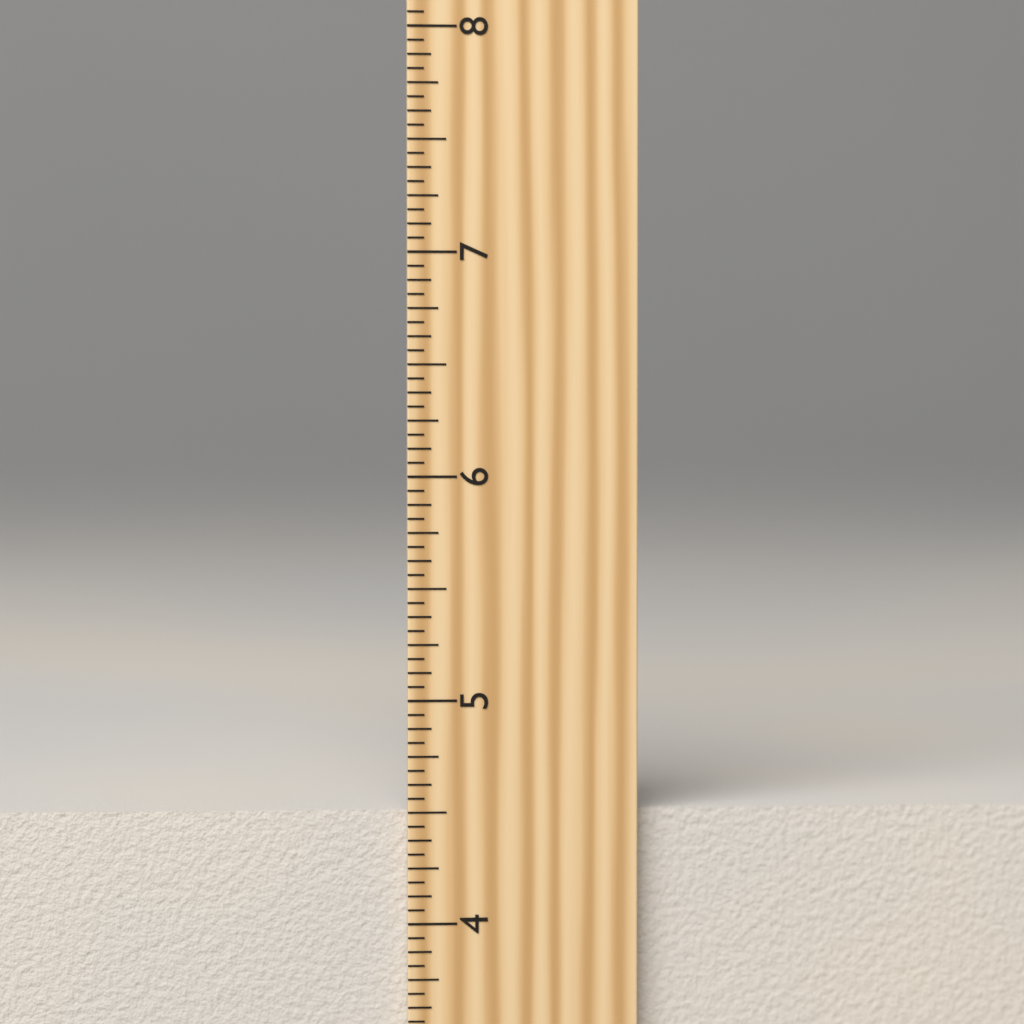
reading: 4.5000 inch
